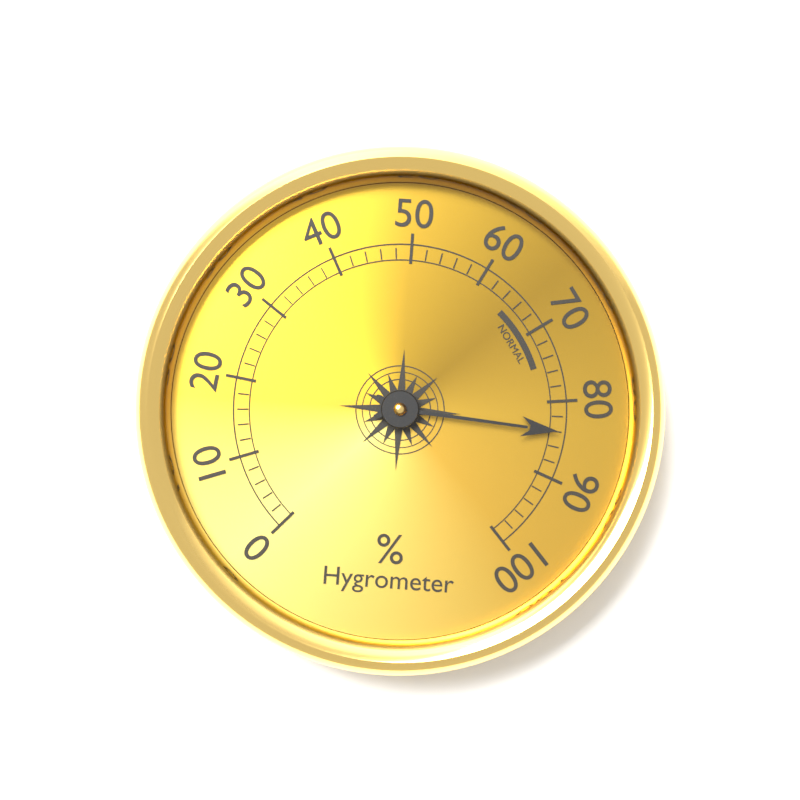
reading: 84 %
